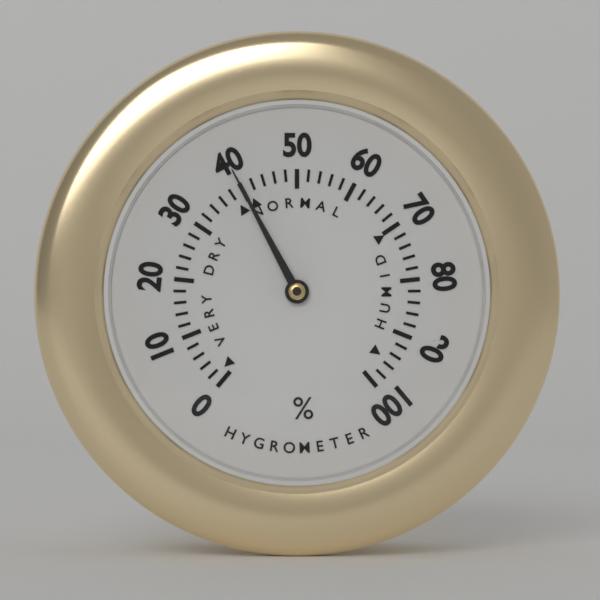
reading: 40 %
